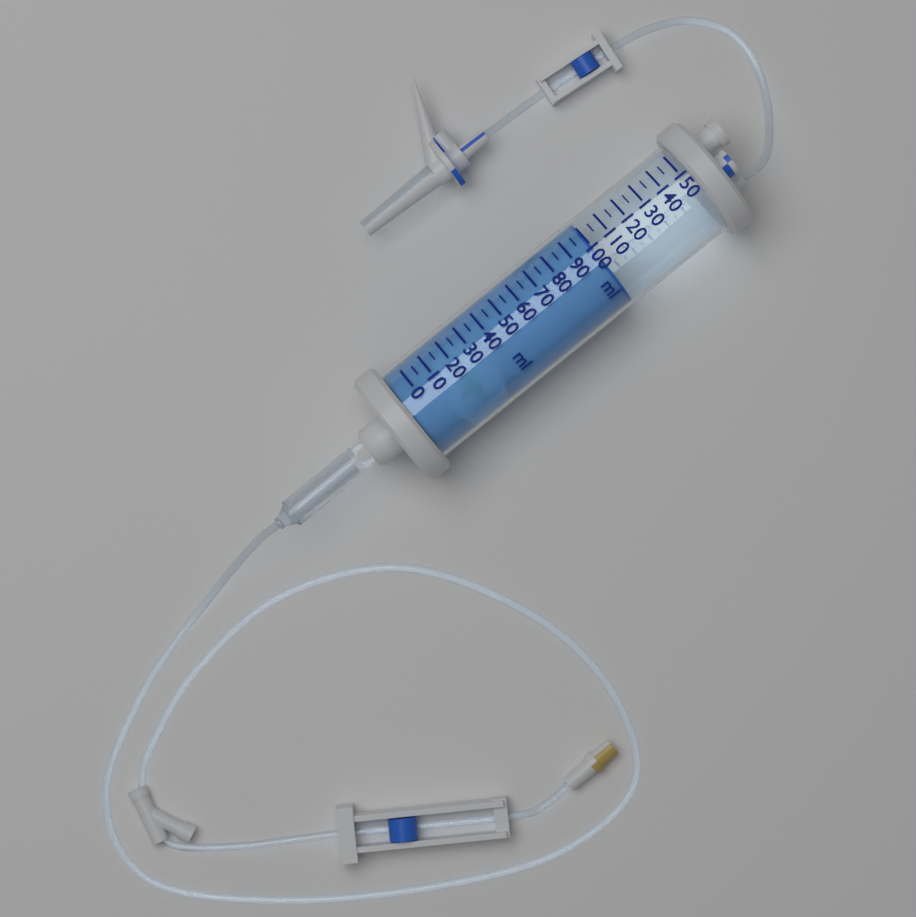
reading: 100 ml
